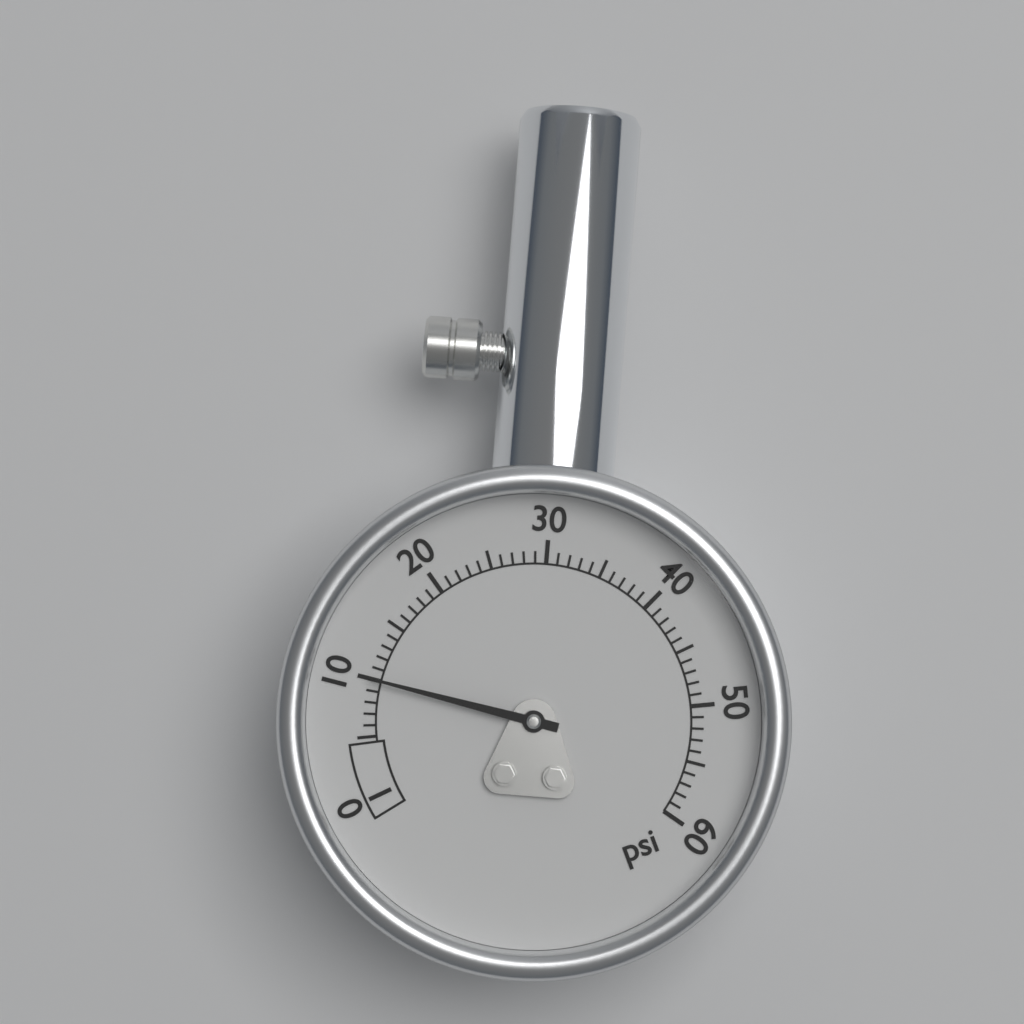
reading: 10 psi
